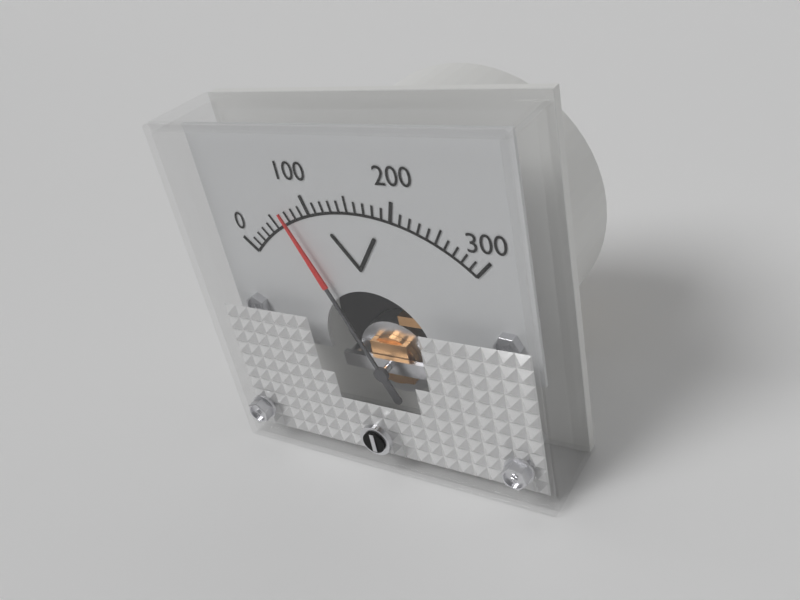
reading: 70 V
